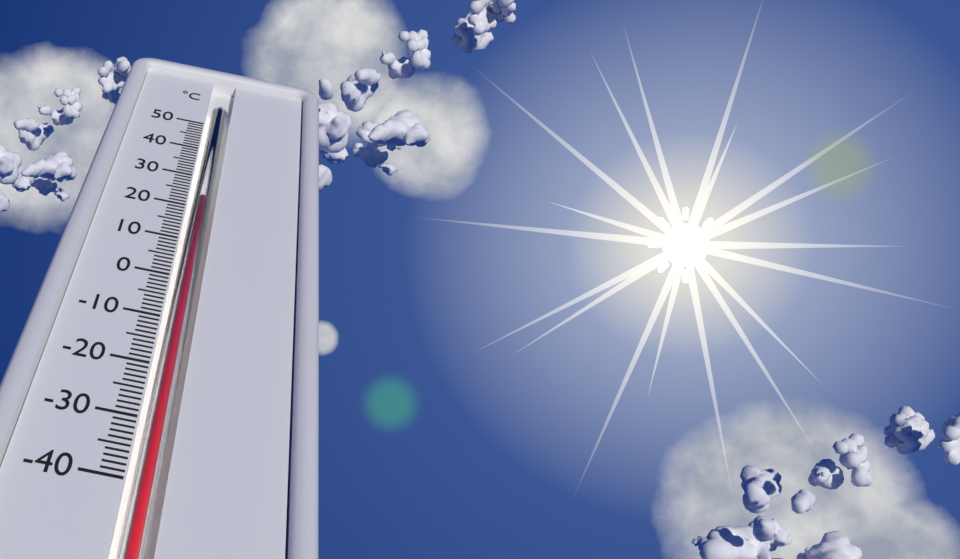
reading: 23 °C
